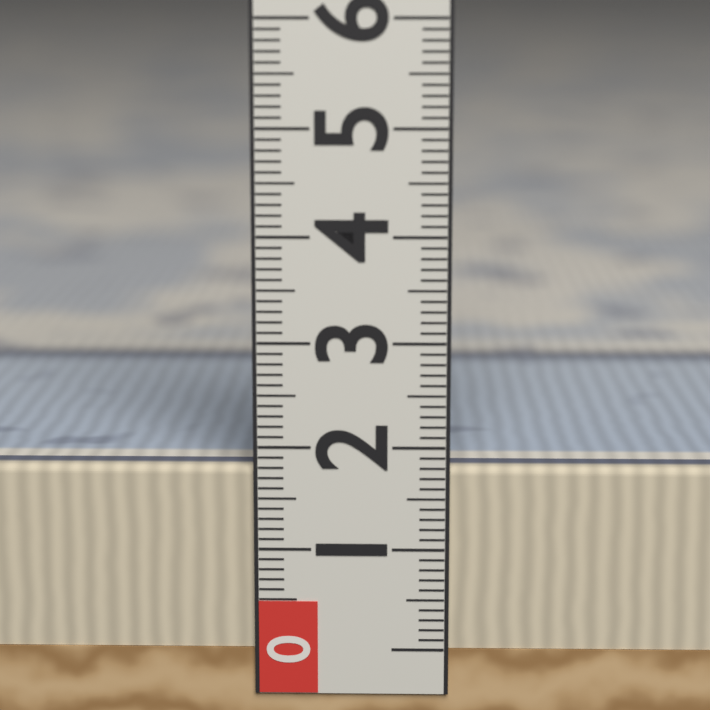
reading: 1.8 (no unit)
